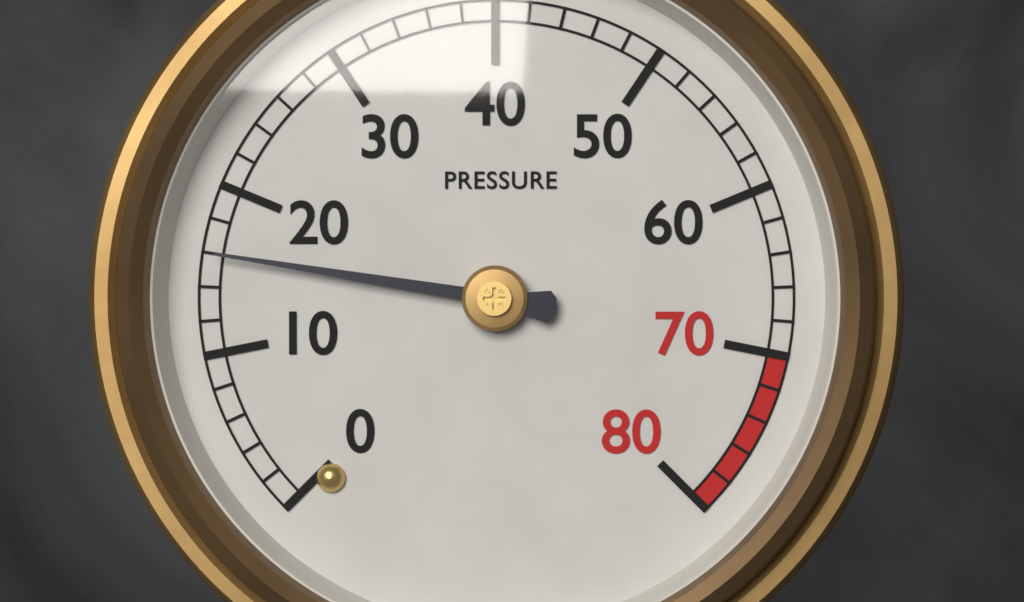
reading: 16 (no unit)
